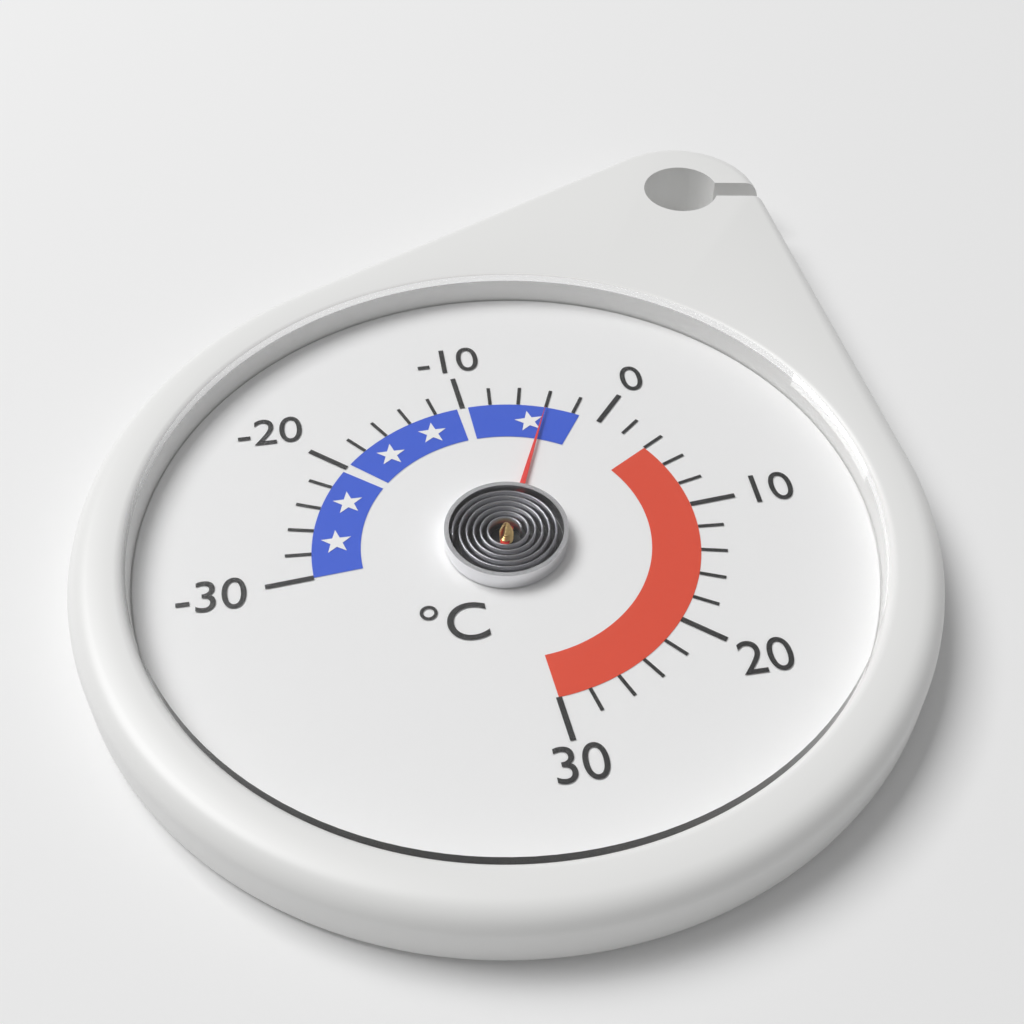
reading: -4 °C
